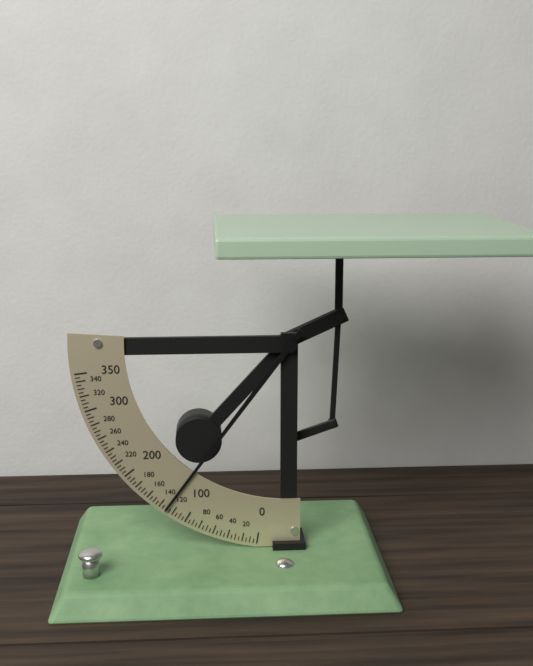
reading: 130 (no unit)
